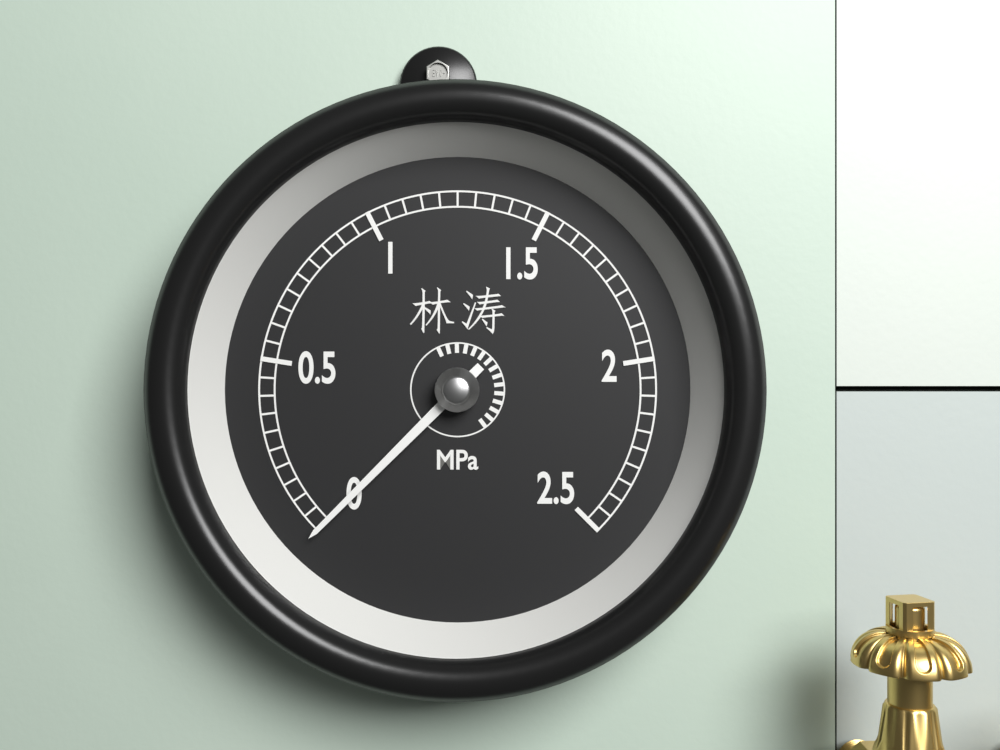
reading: 0.00 MPa
